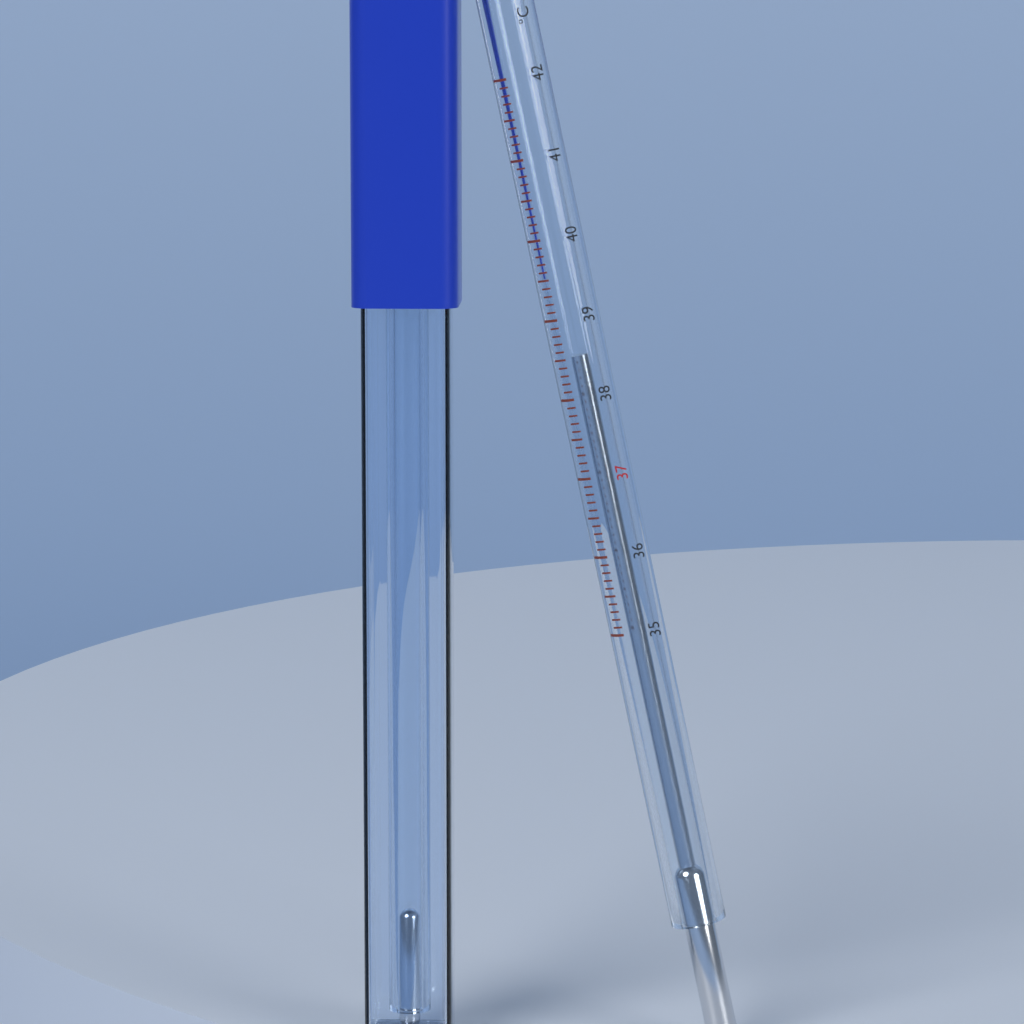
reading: 38.5 °C
